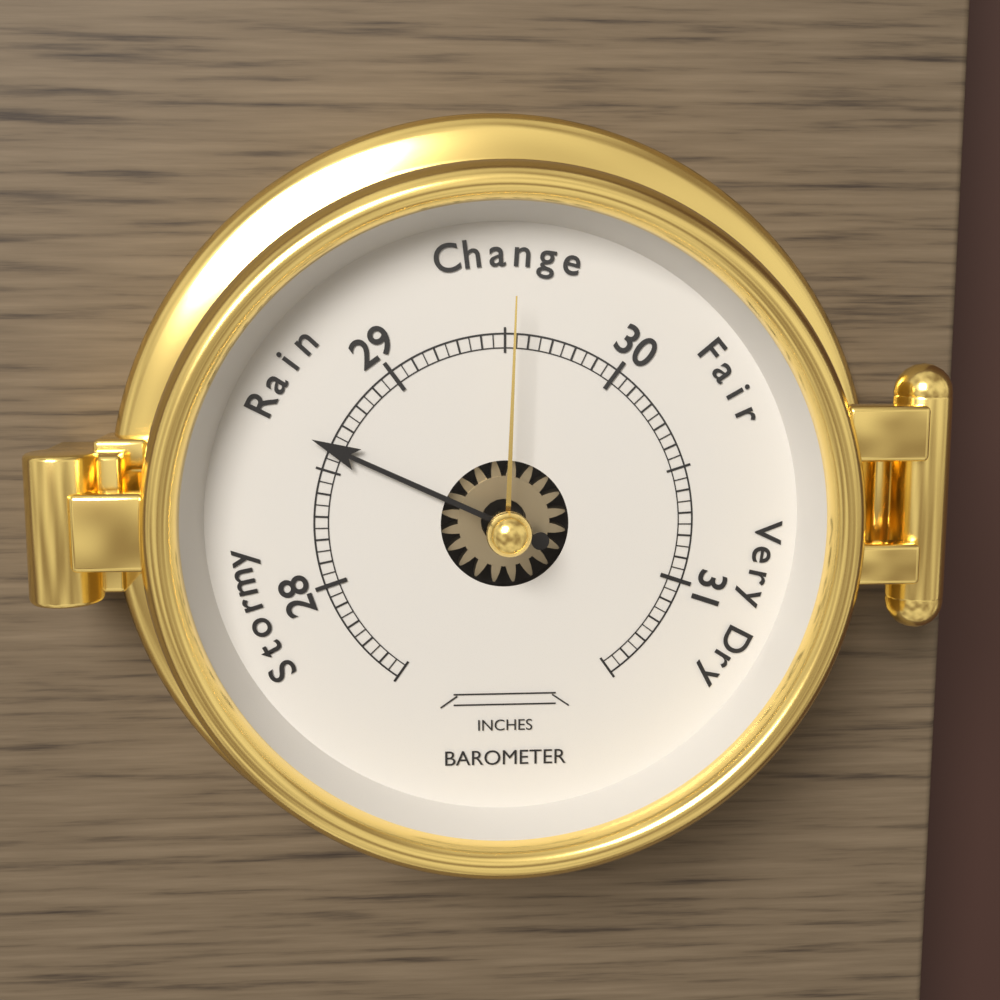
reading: 28.60 inches
